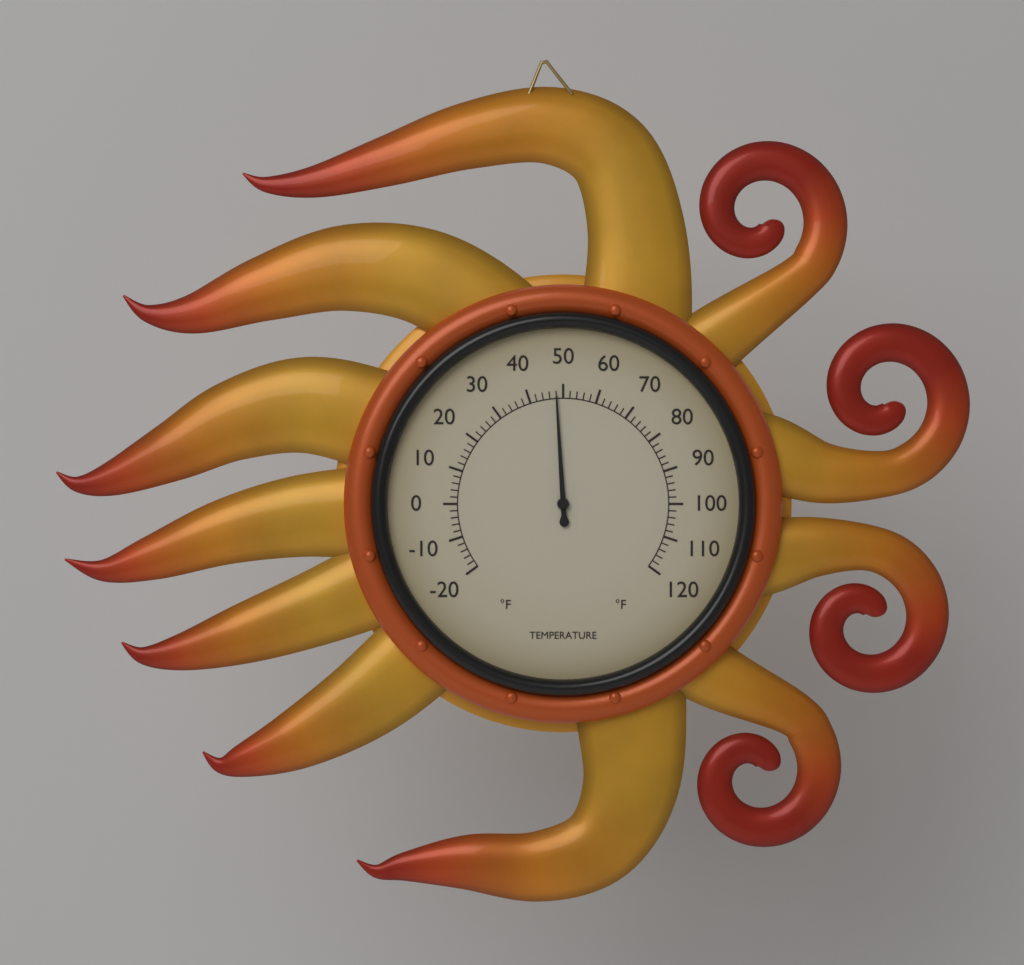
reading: 48 °F
